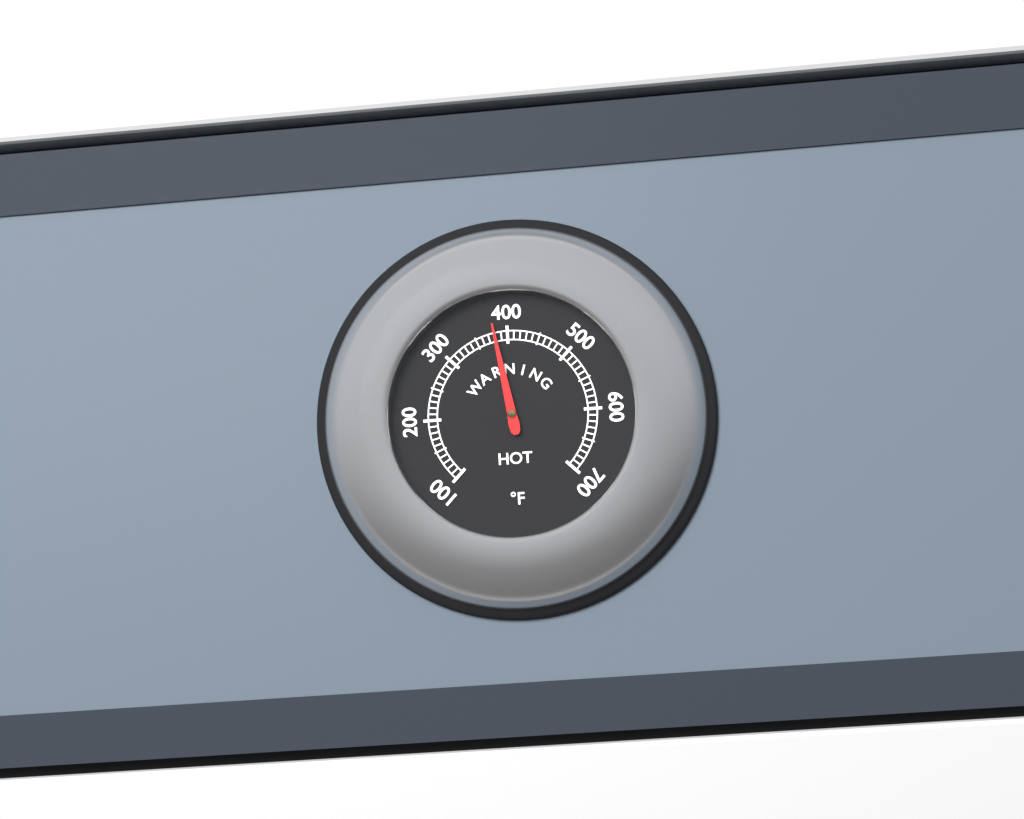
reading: 380 °F
